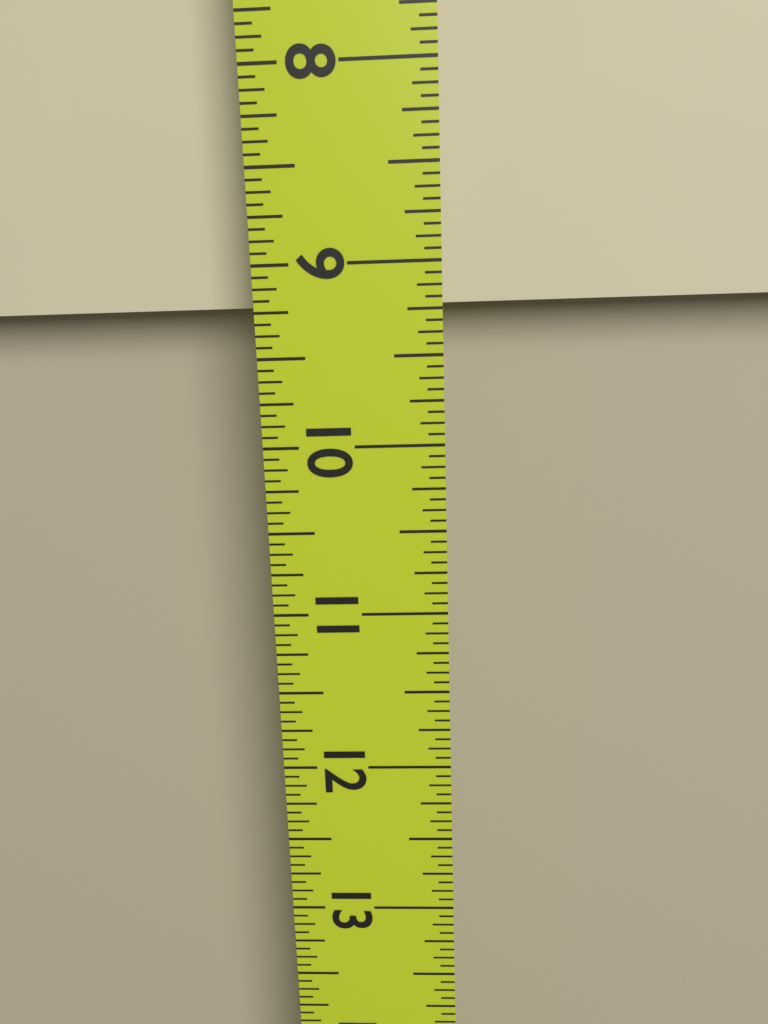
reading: 9.2500 in
